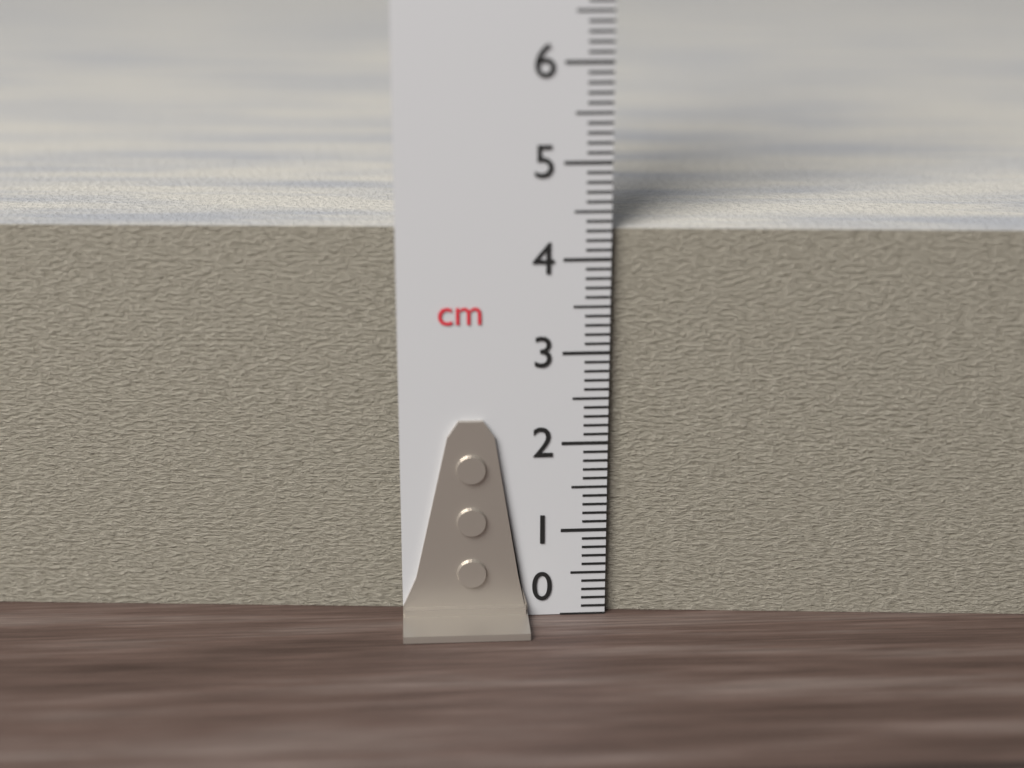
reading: 4.3 cm
